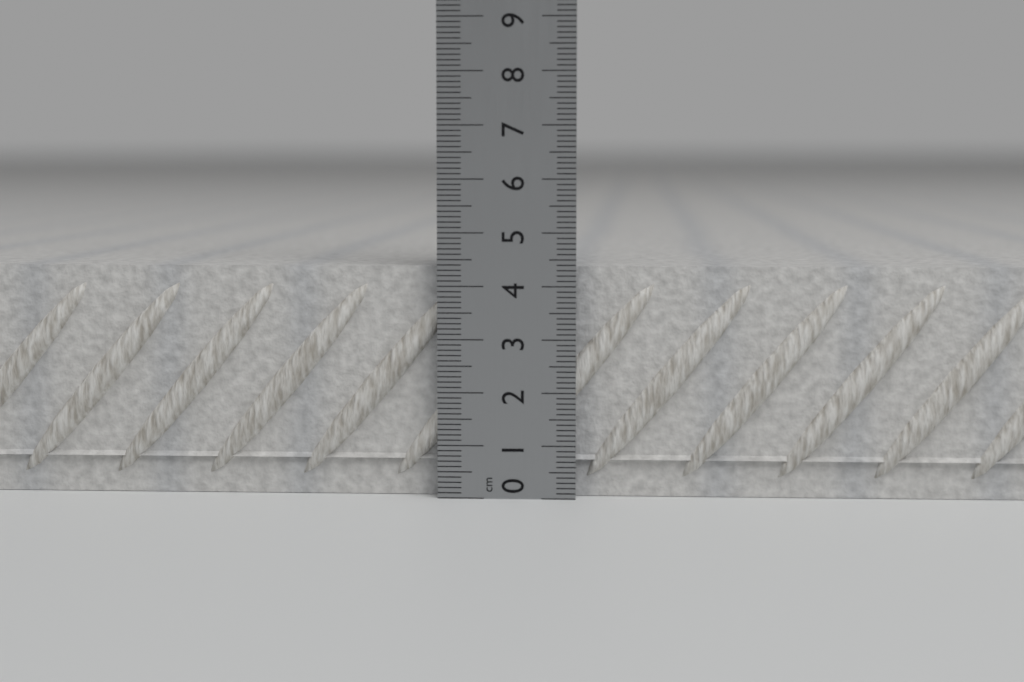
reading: 4.4 cm
